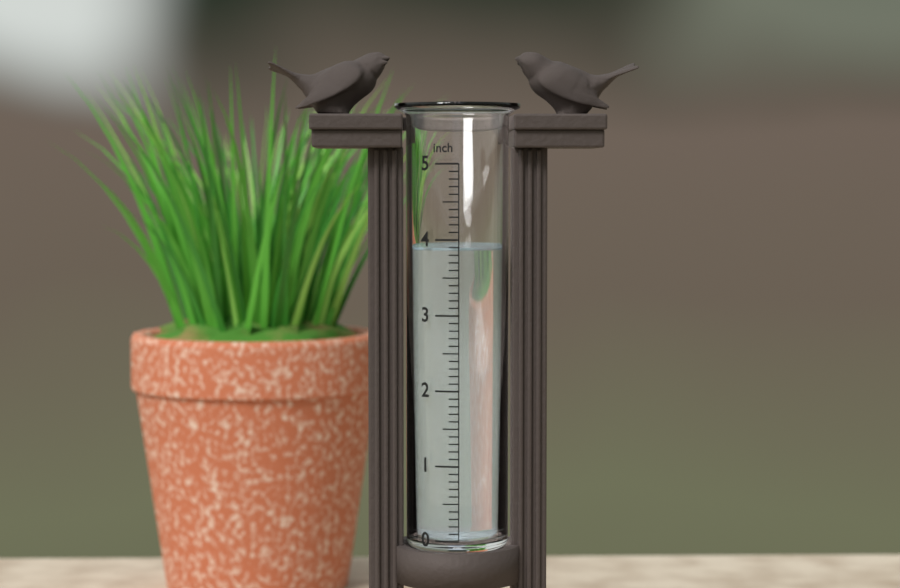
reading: 3.9 inch
